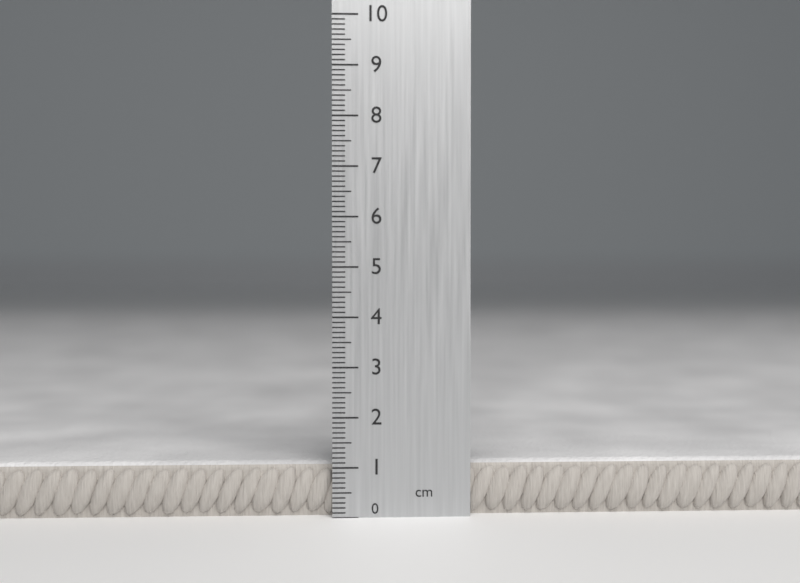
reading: 1.1 cm
